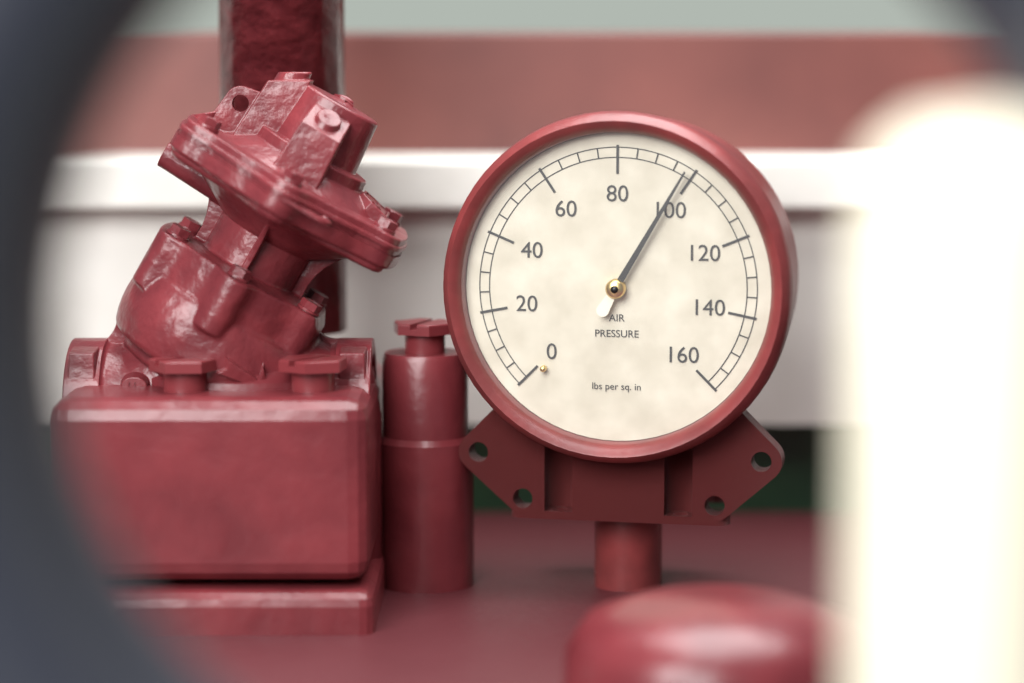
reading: 98 psi
